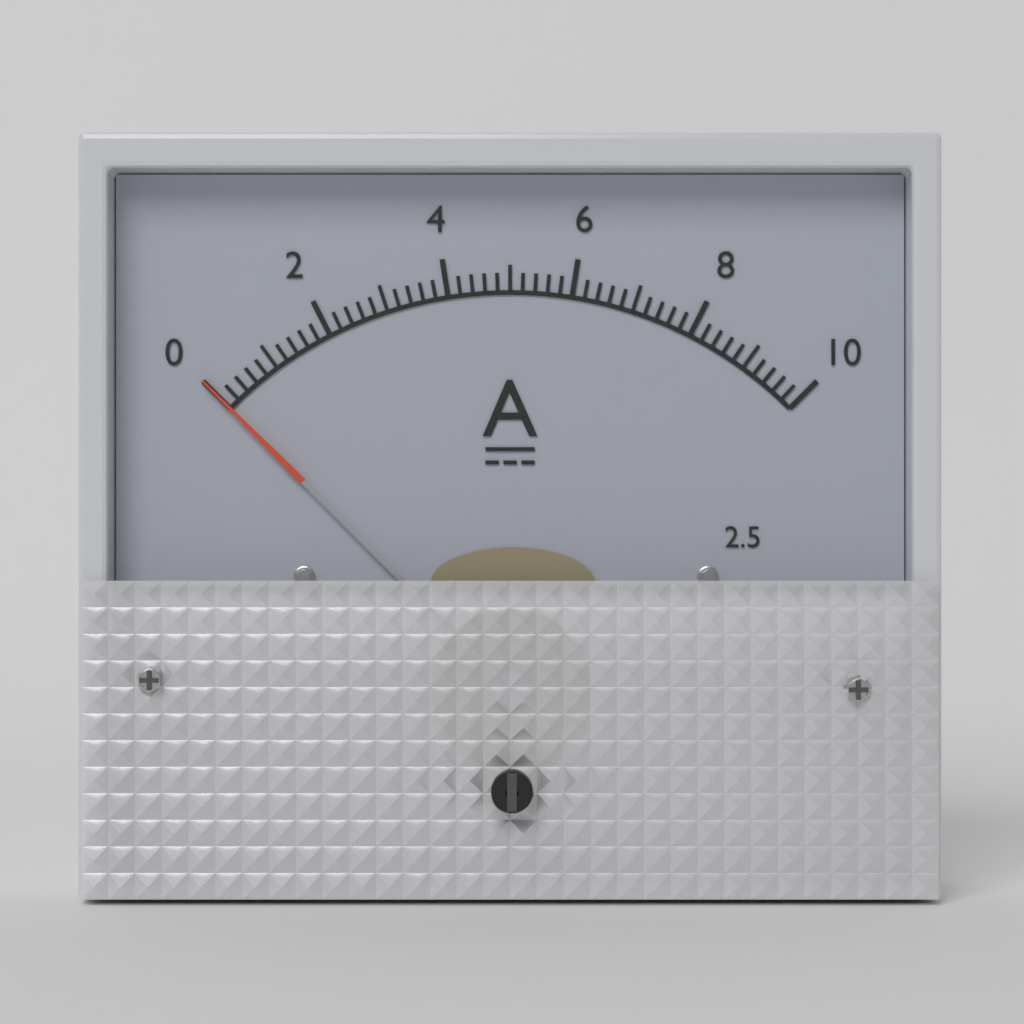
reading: 0.0 A
